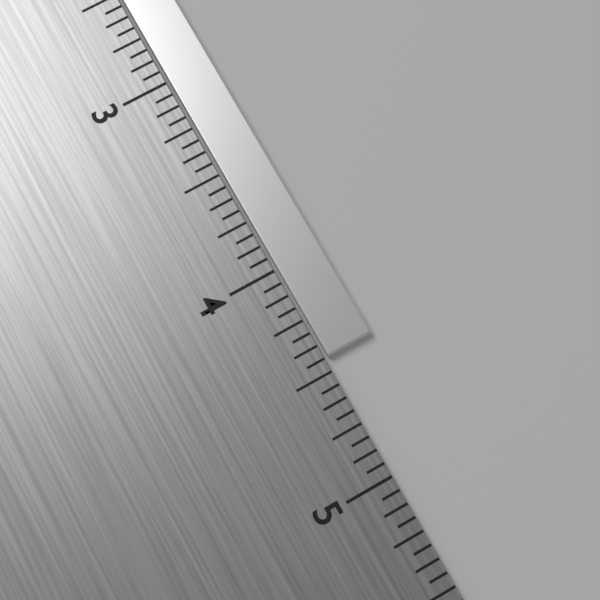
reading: 4.4375 in
